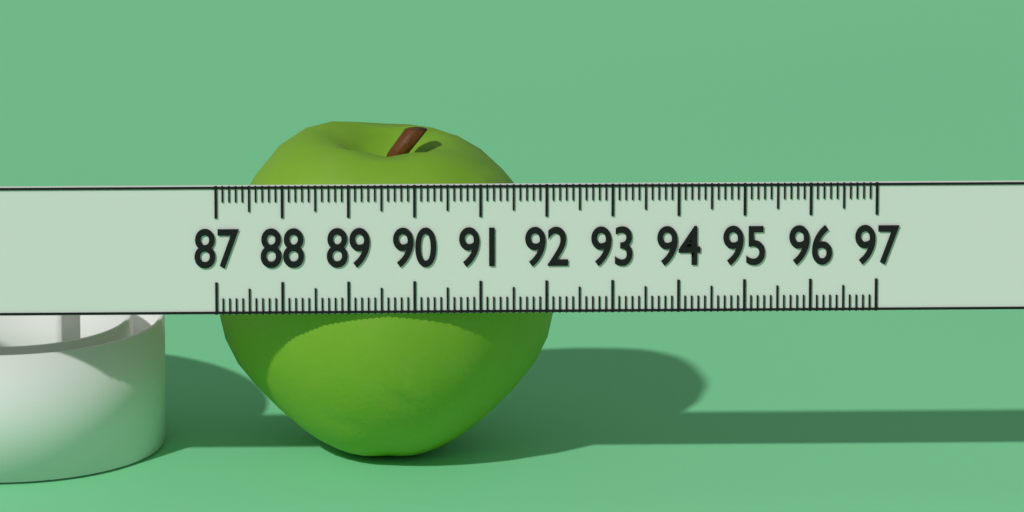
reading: 92.2 (no unit)
